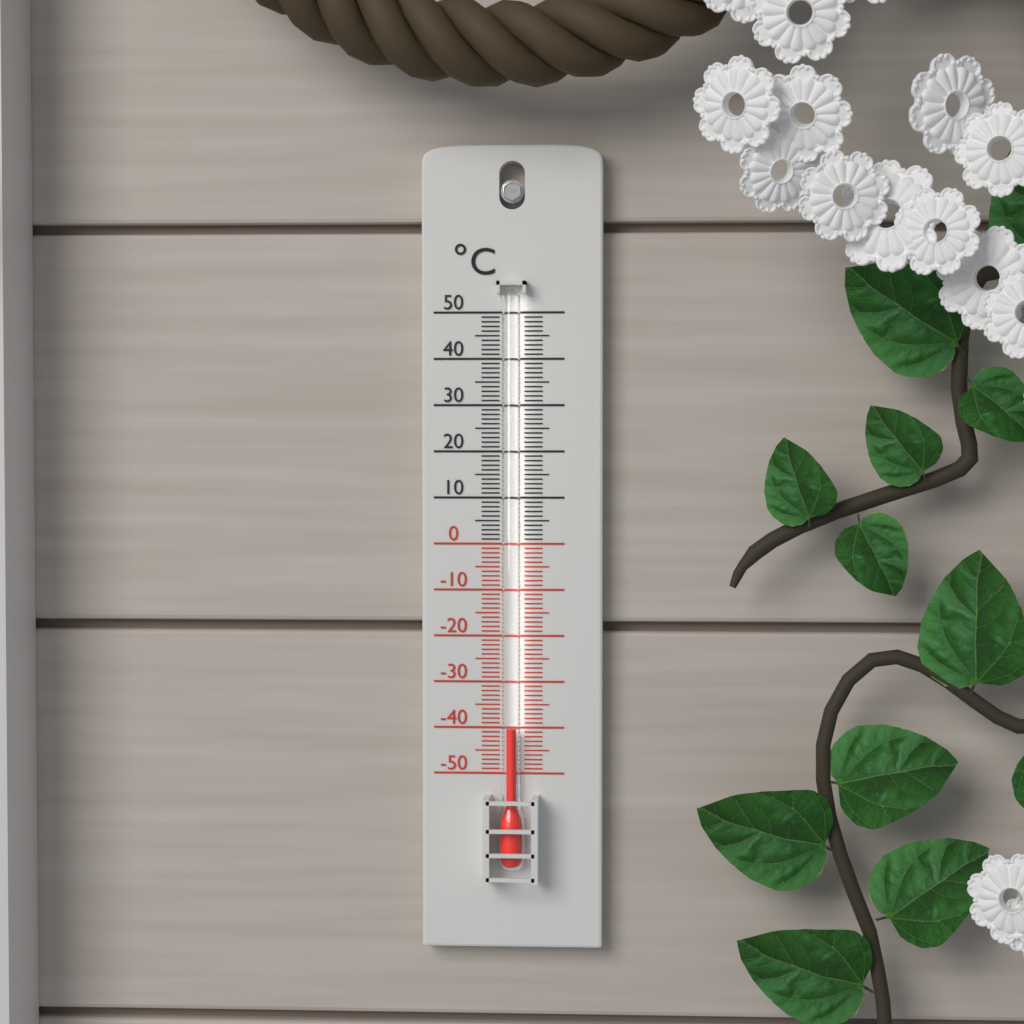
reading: -40 °C
